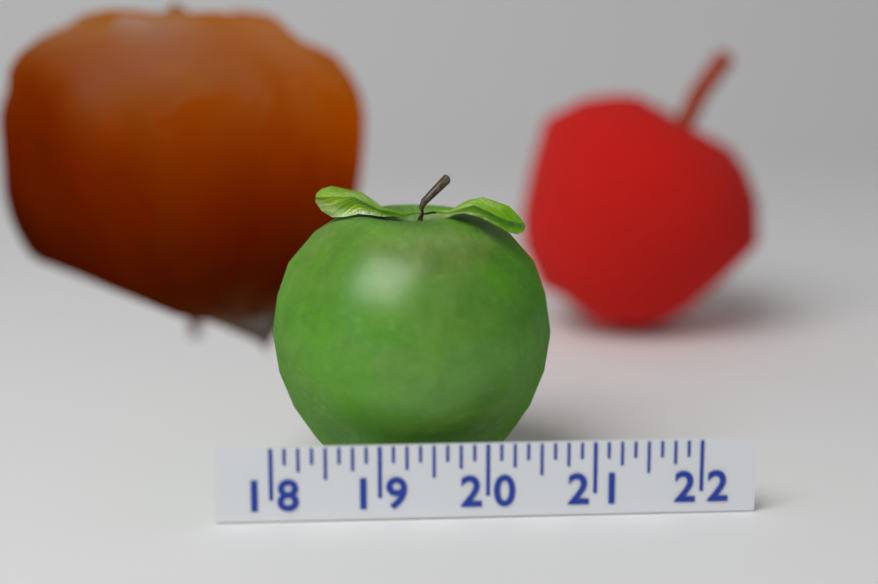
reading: 20.750 (no unit)
